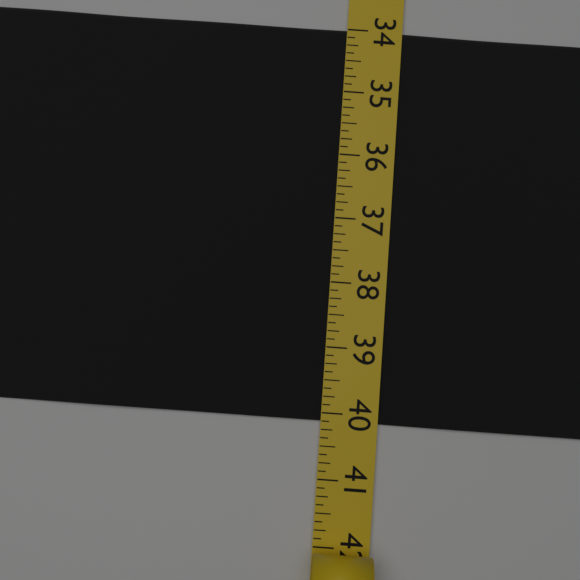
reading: 40.125 (no unit)
